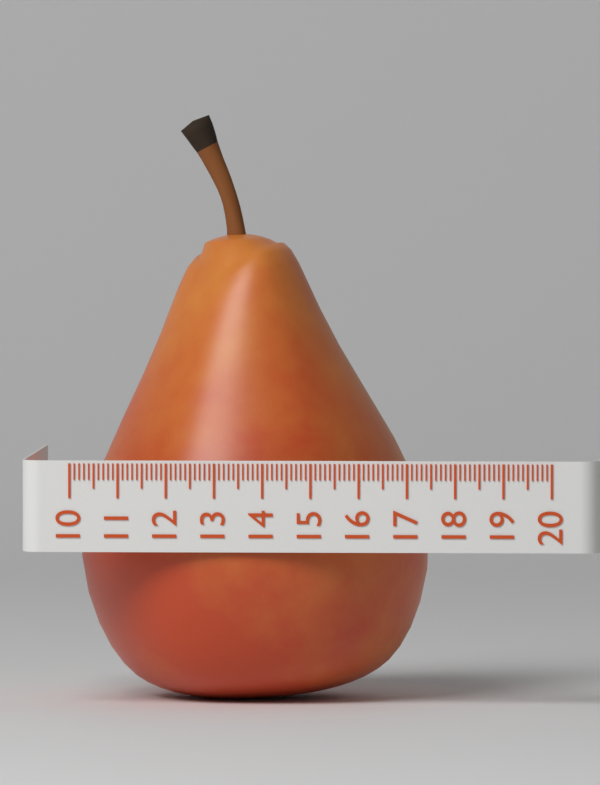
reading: 17.3 (no unit)
